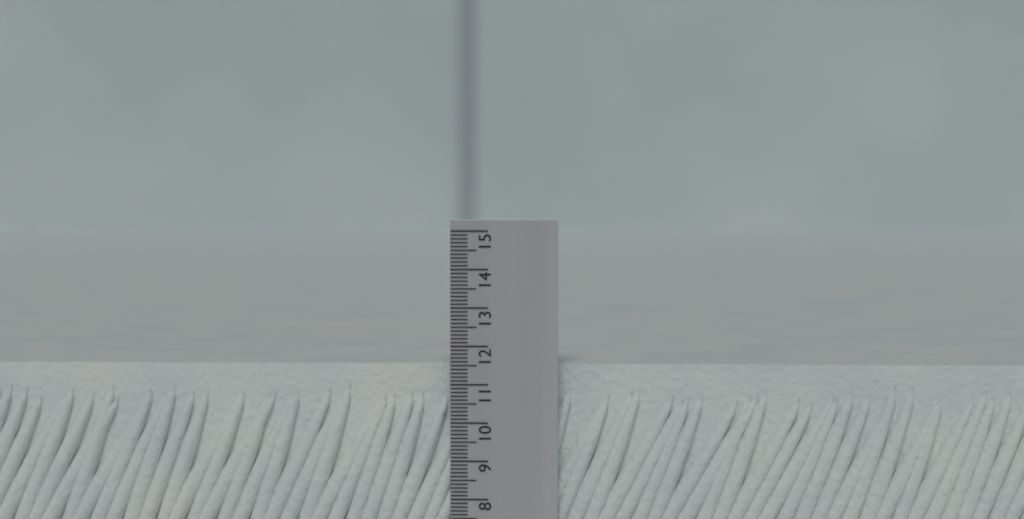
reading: 11.5 (no unit)
